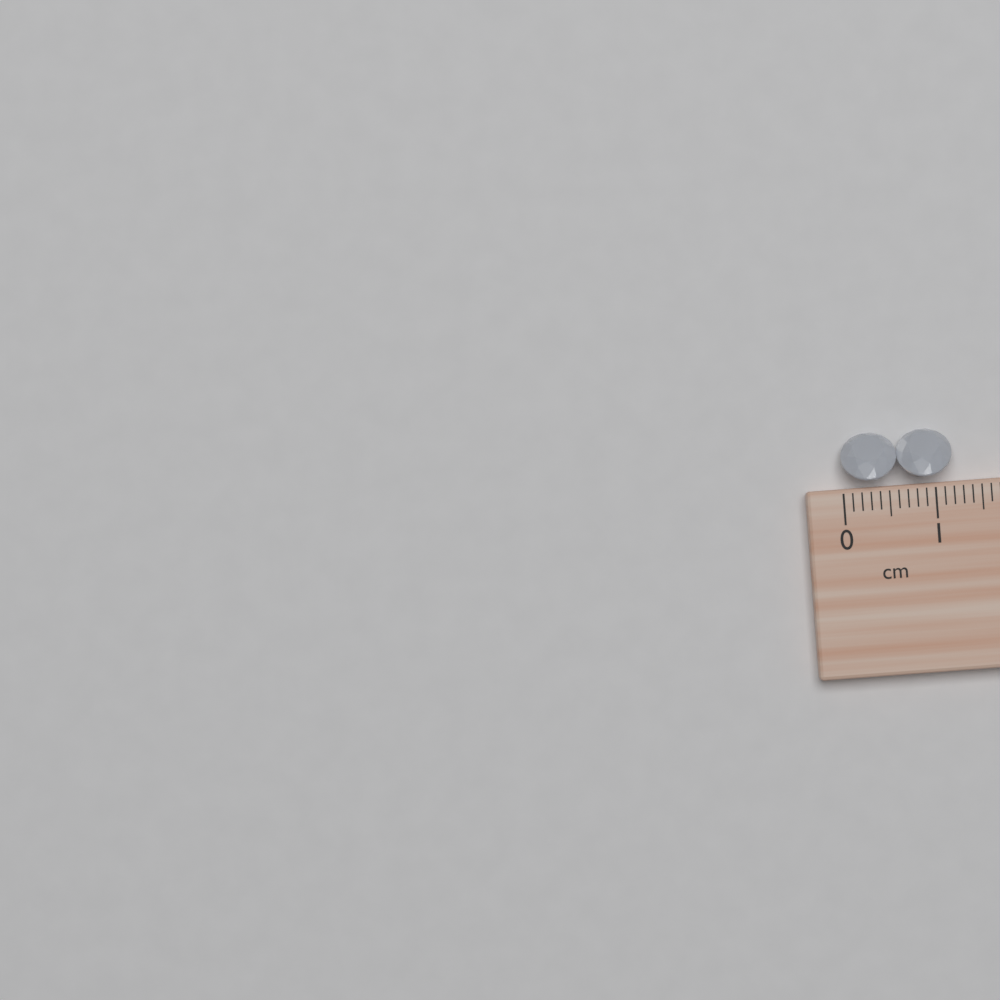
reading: 1.2 cm
